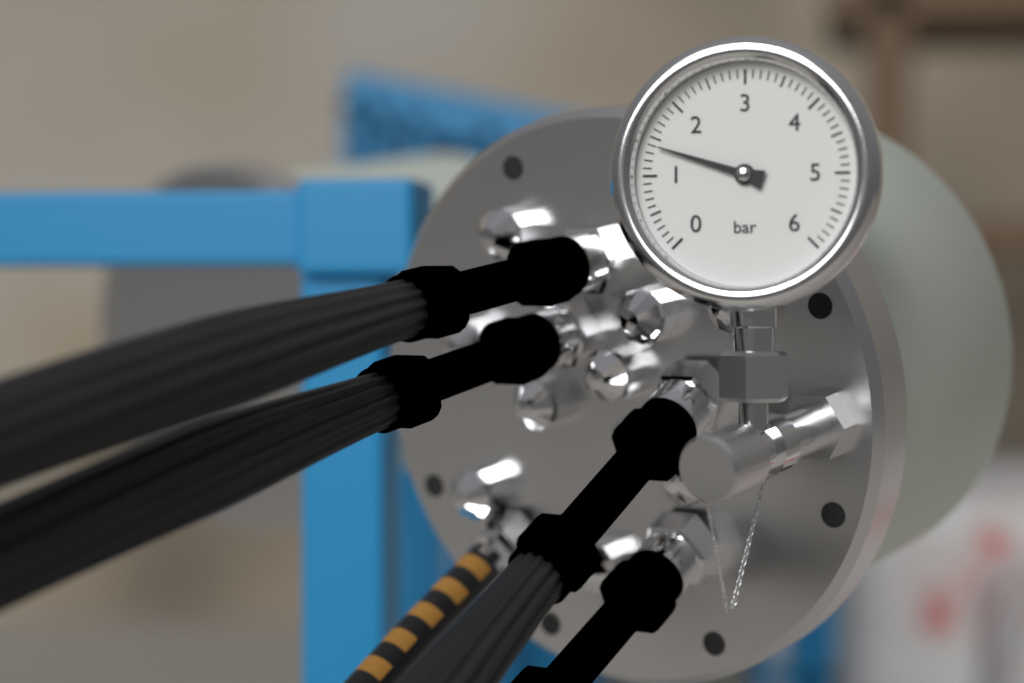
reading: 1.4 bar
